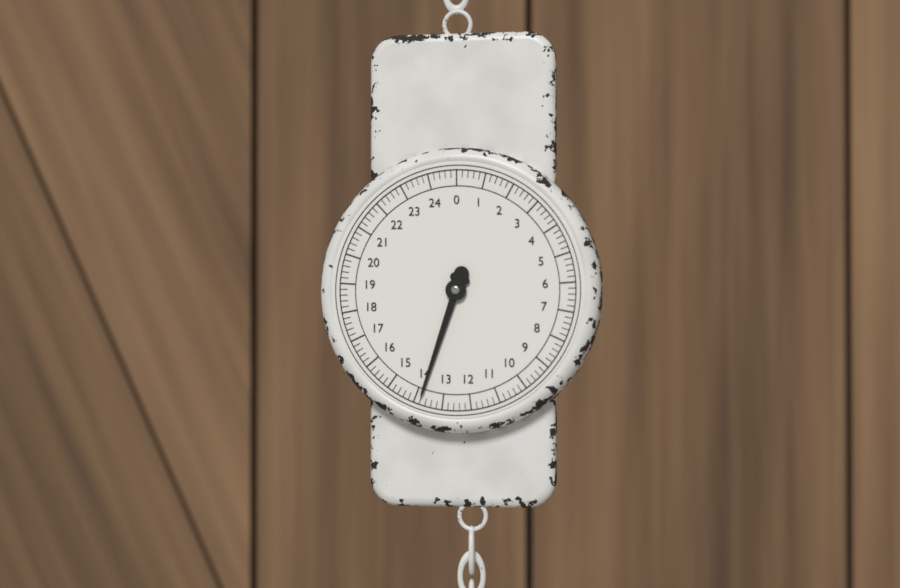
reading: 13.8 (no unit)
